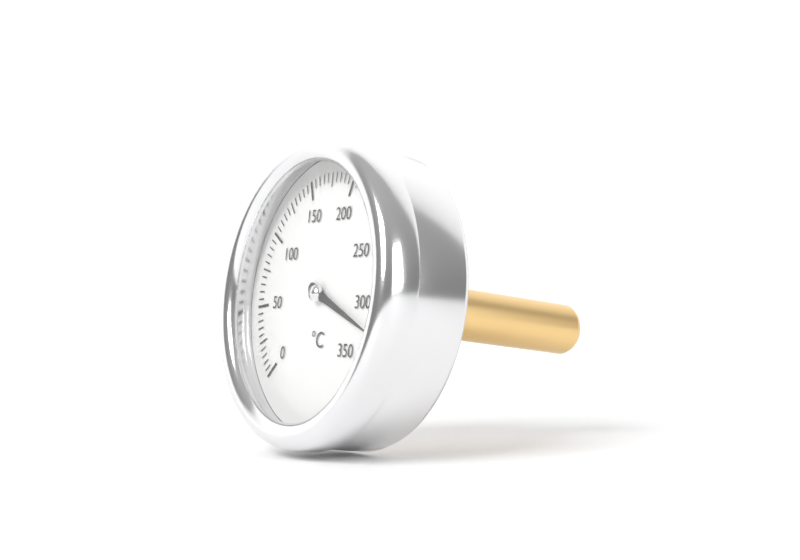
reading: 320 °C
